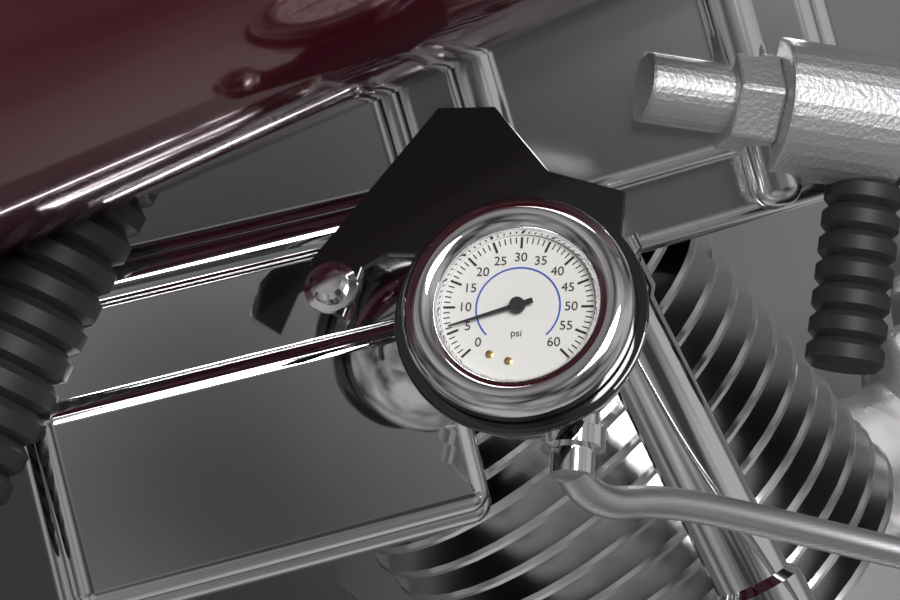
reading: 6 psi
